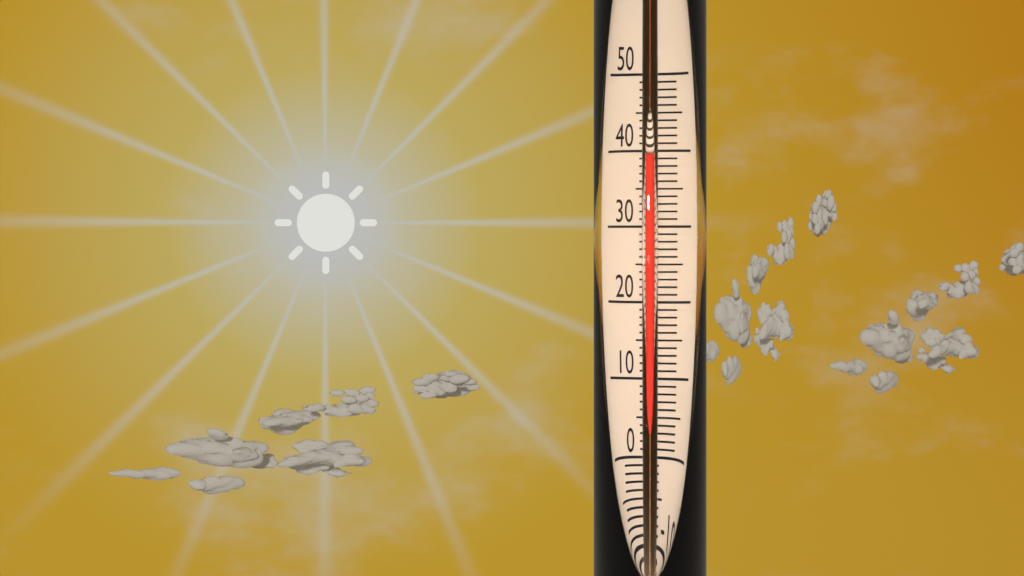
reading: 39.5 (no unit)
